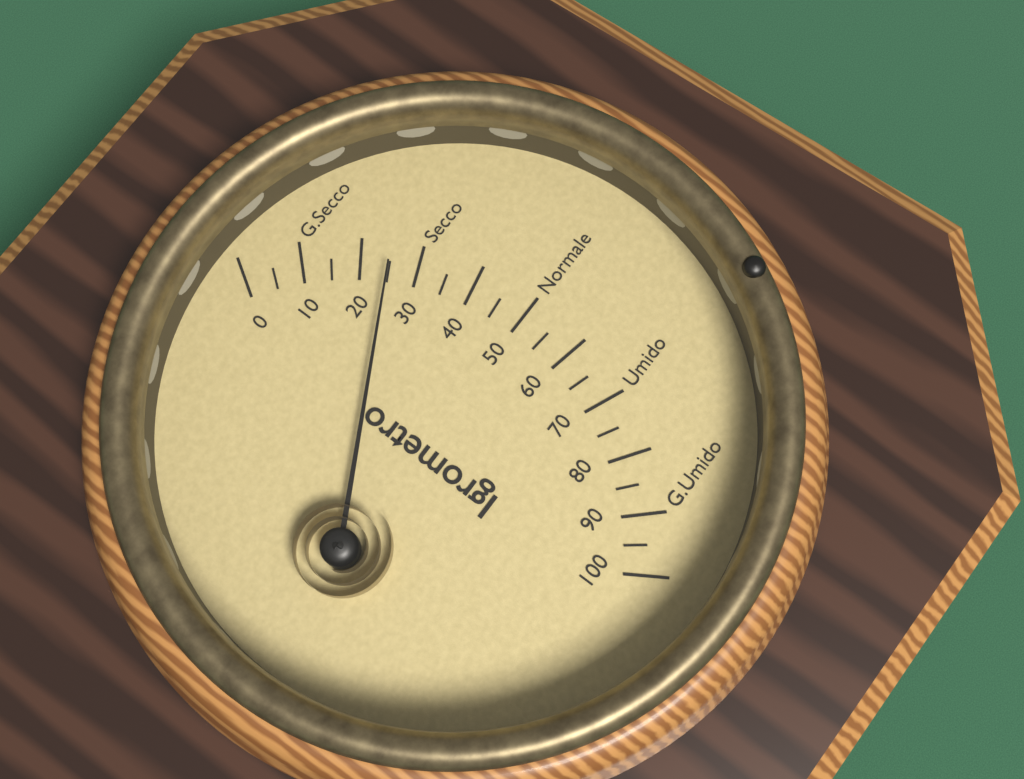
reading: 25 (no unit)
